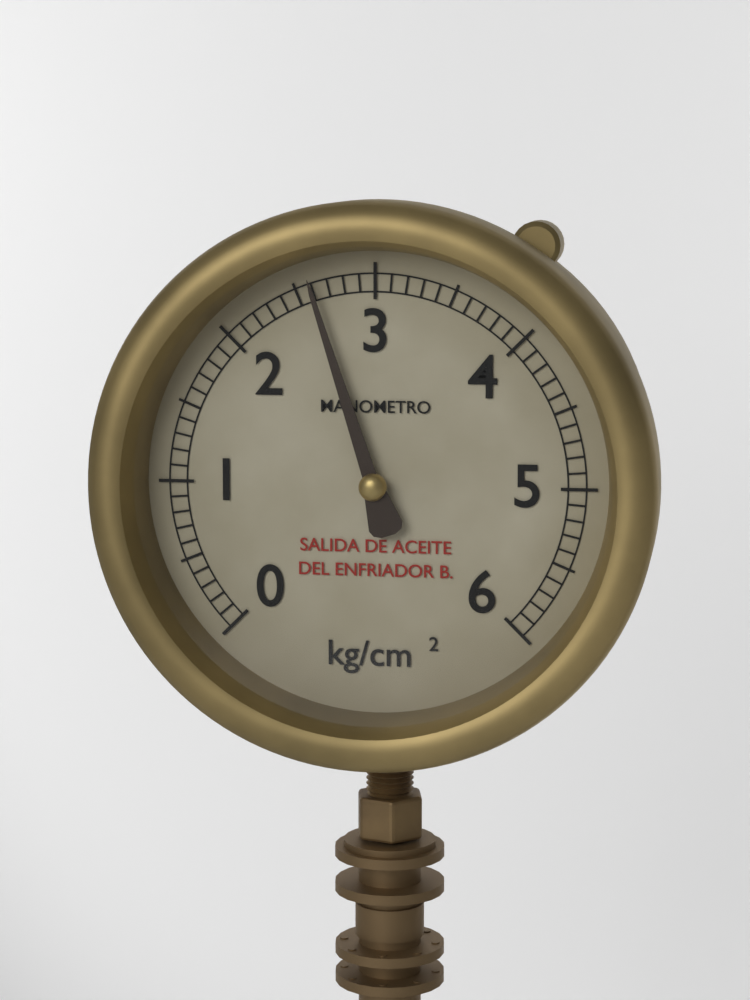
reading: 2.6 kg/cm²
